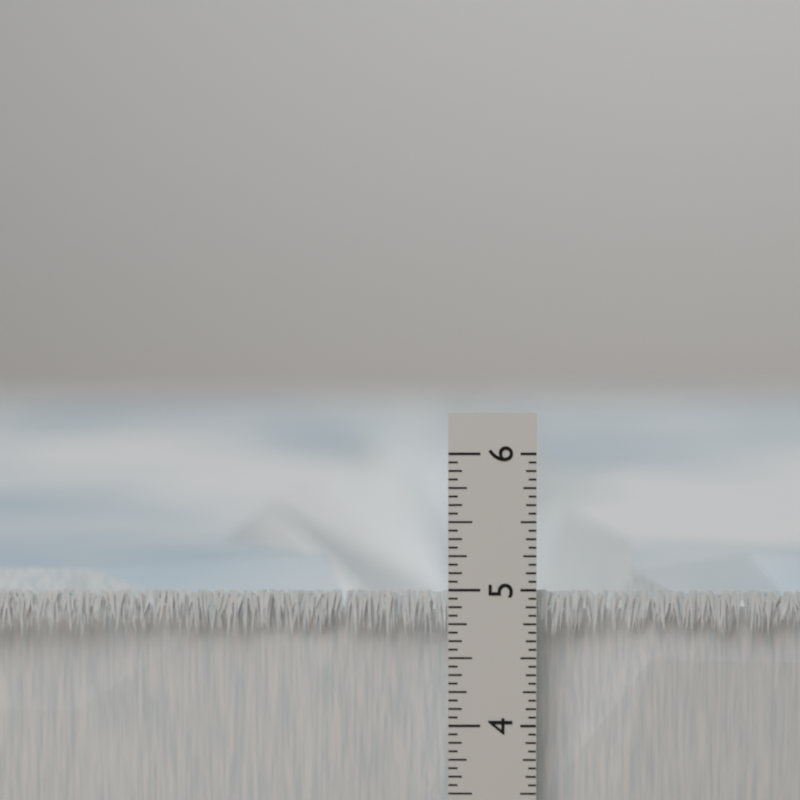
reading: 5.0000 in
